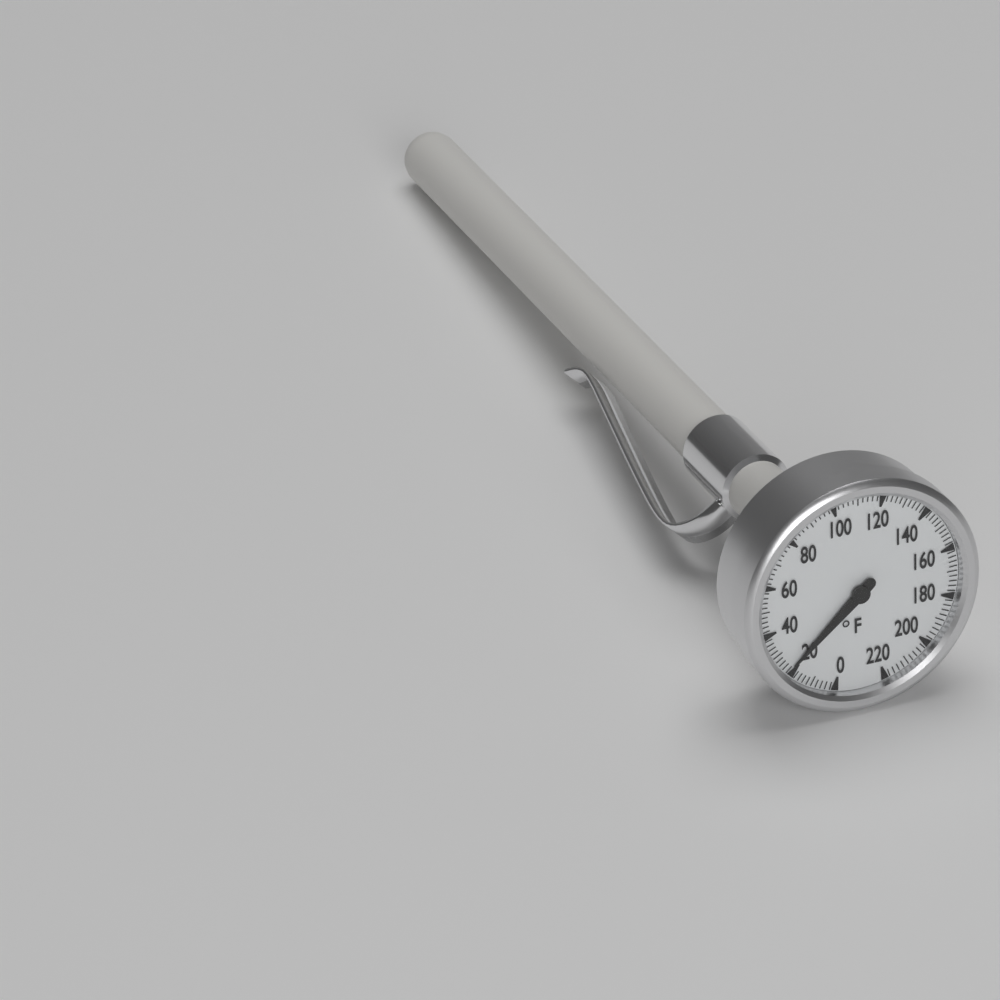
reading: 22 °F
